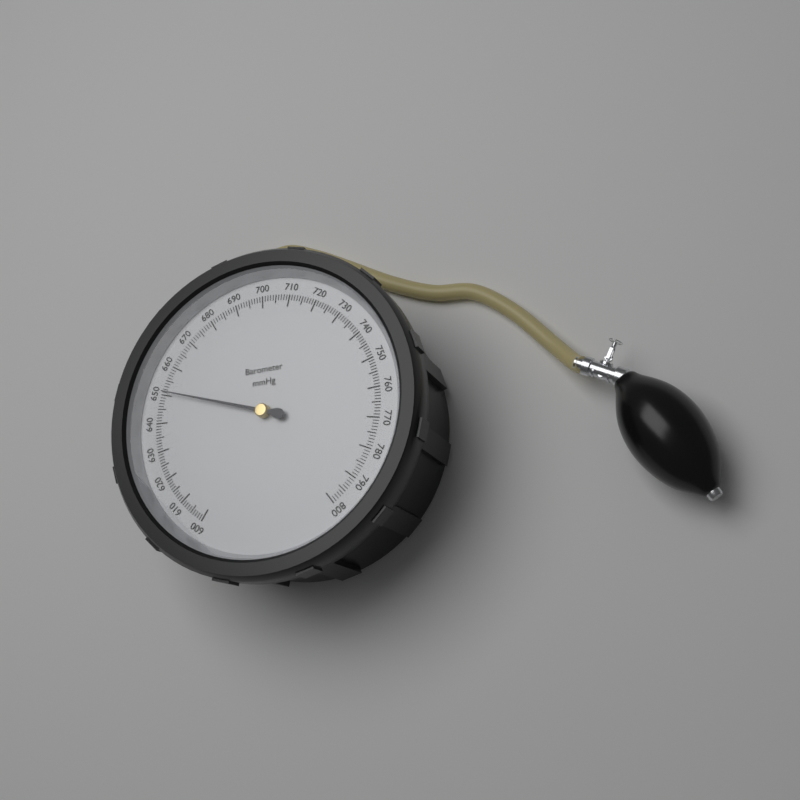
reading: 651 mmHg
